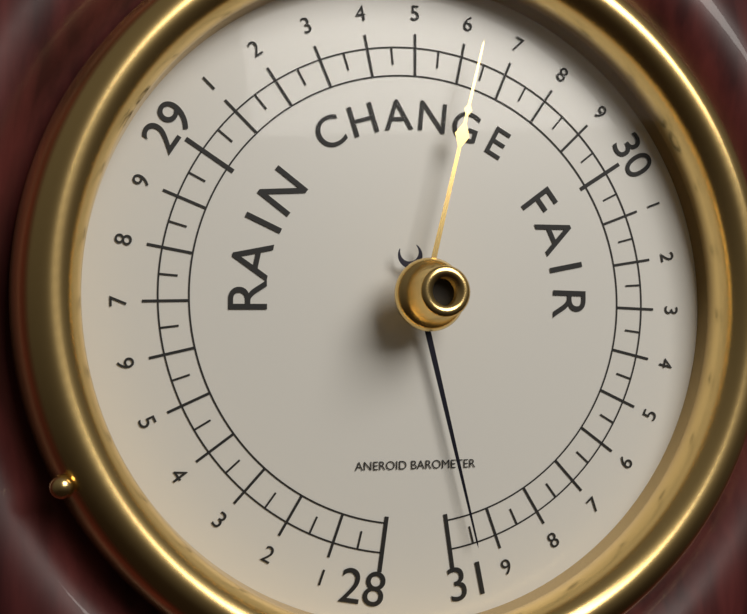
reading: 30.95 (no unit)
